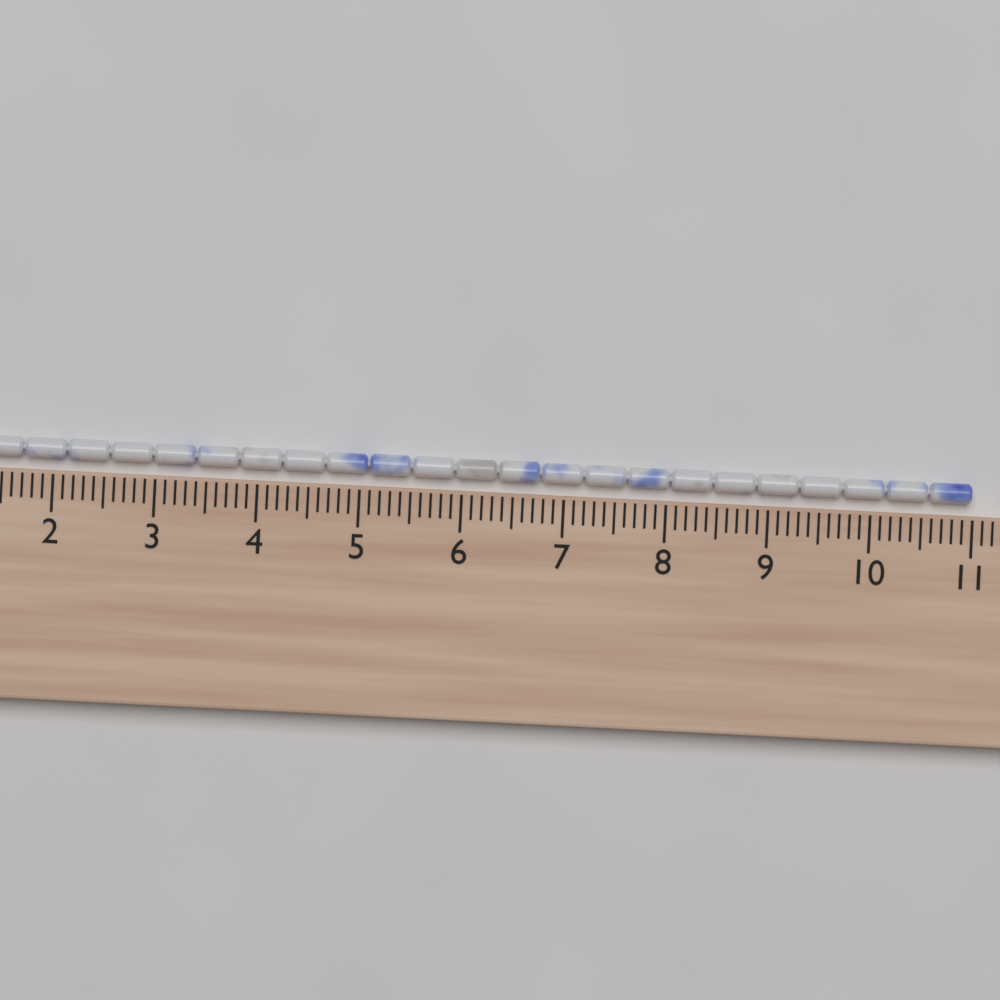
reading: 11.0 cm
